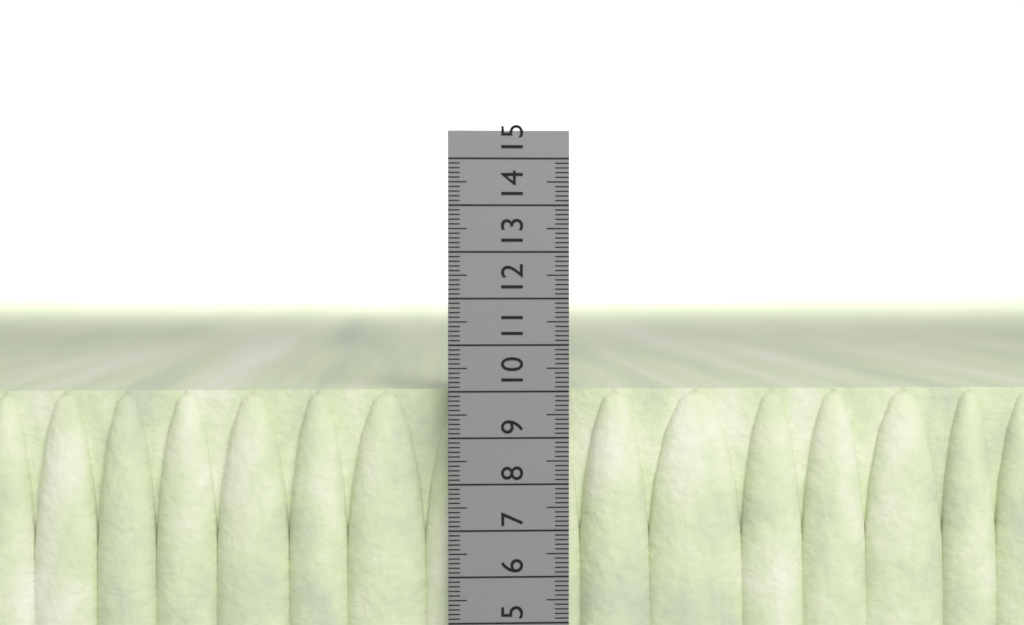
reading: 10.0 cm
